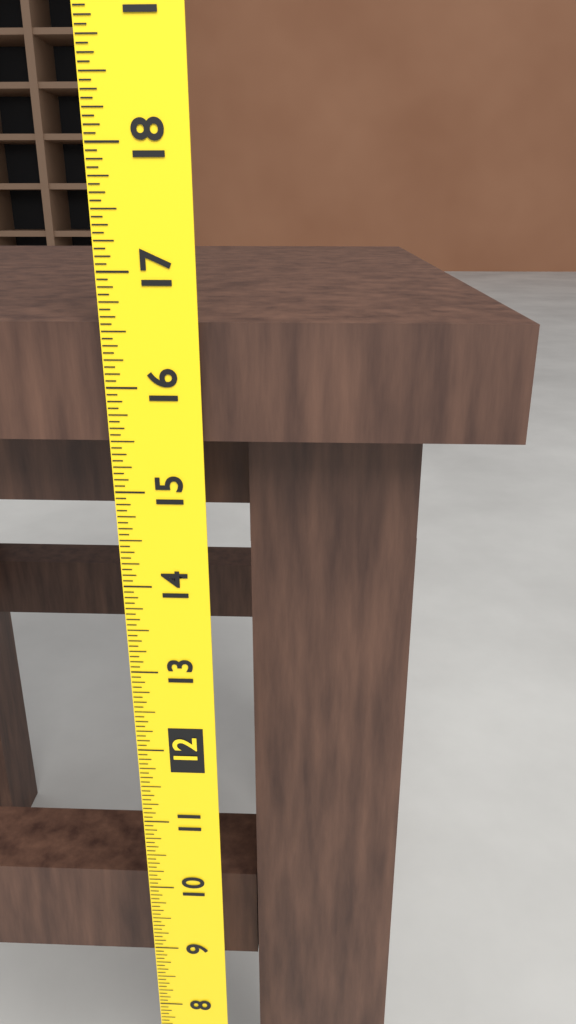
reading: 16.5625 (no unit)
